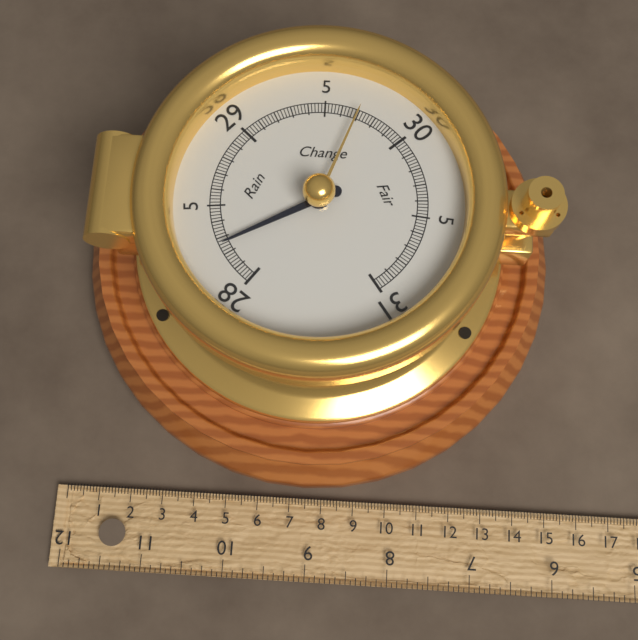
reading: 28.26 inHg
